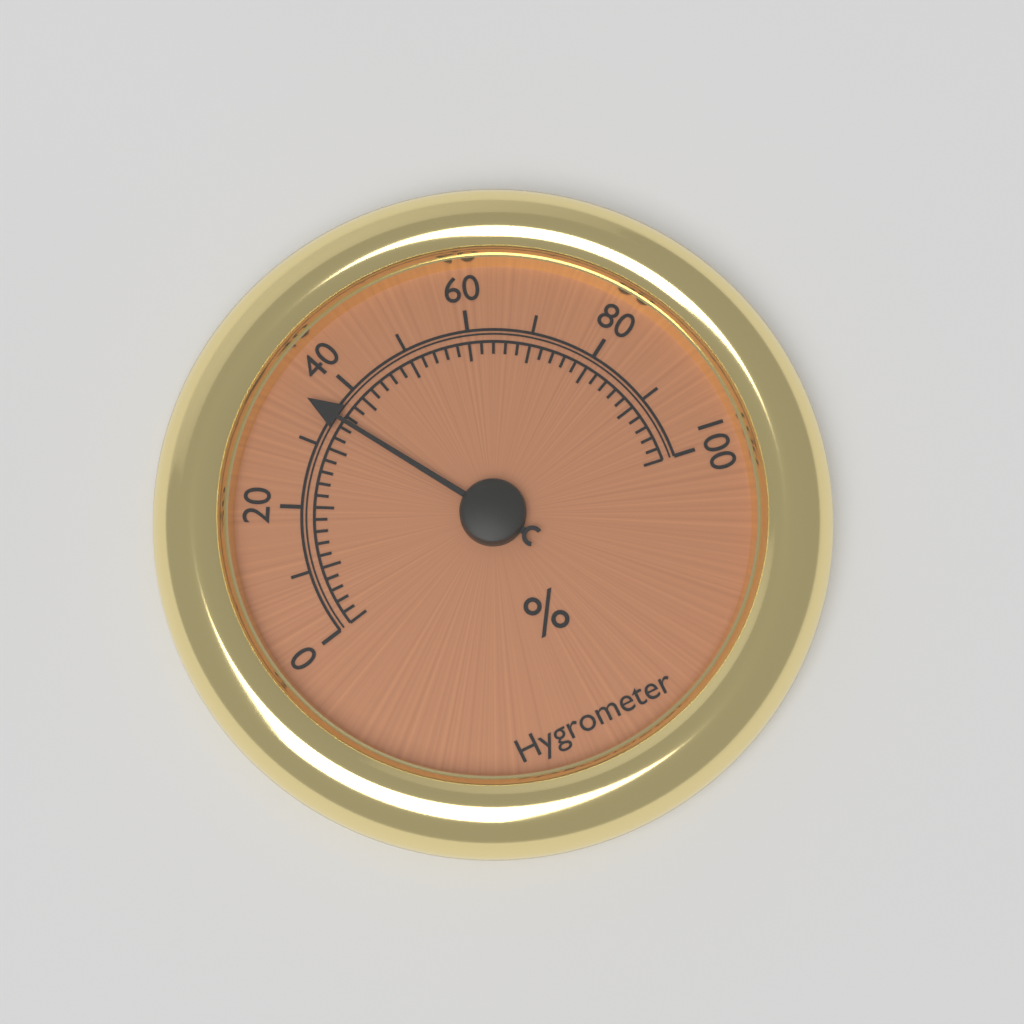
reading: 35 %
